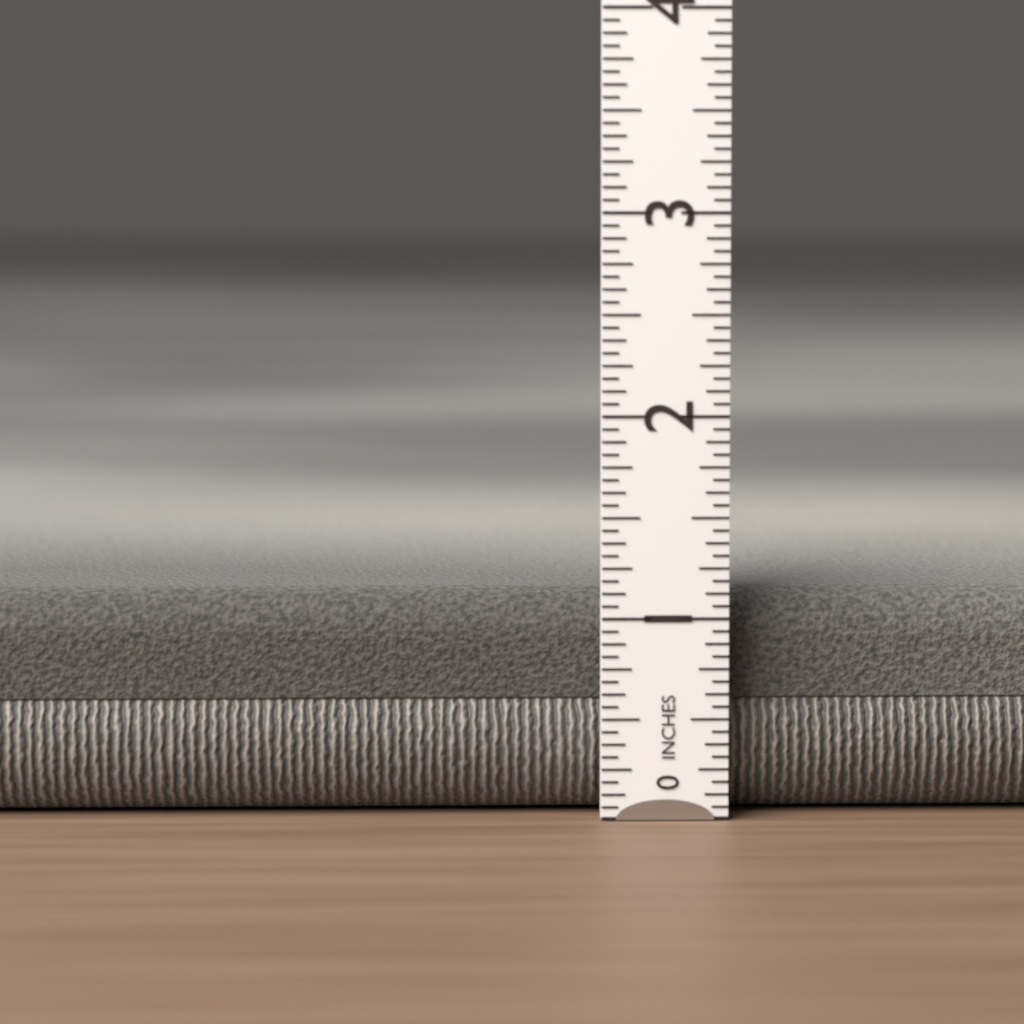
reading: 1.1250 in
